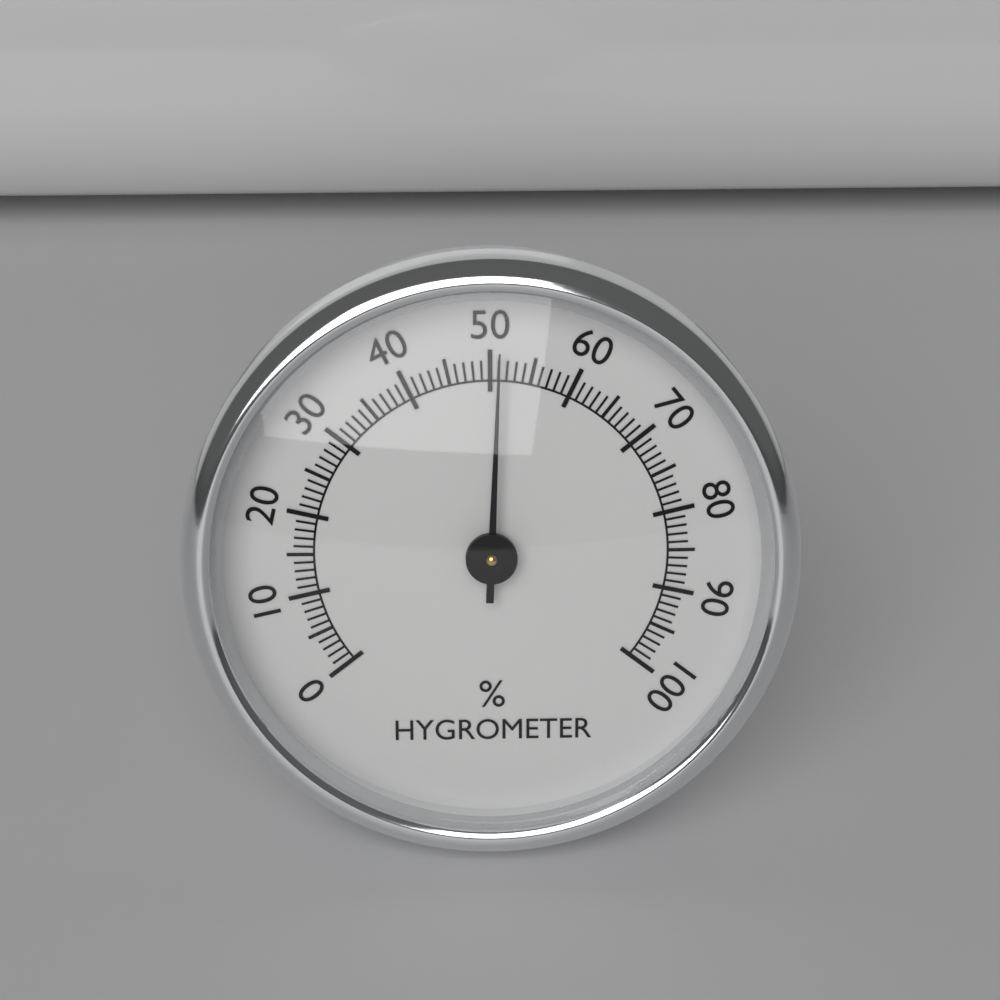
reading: 51 %
